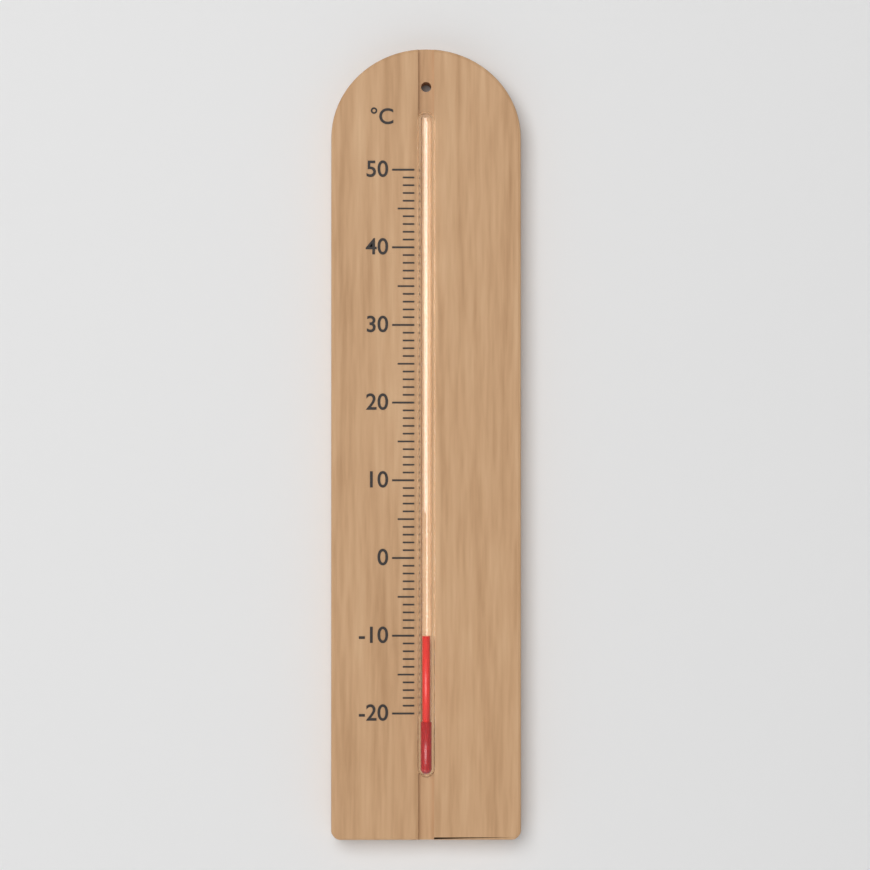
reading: -10 °C
